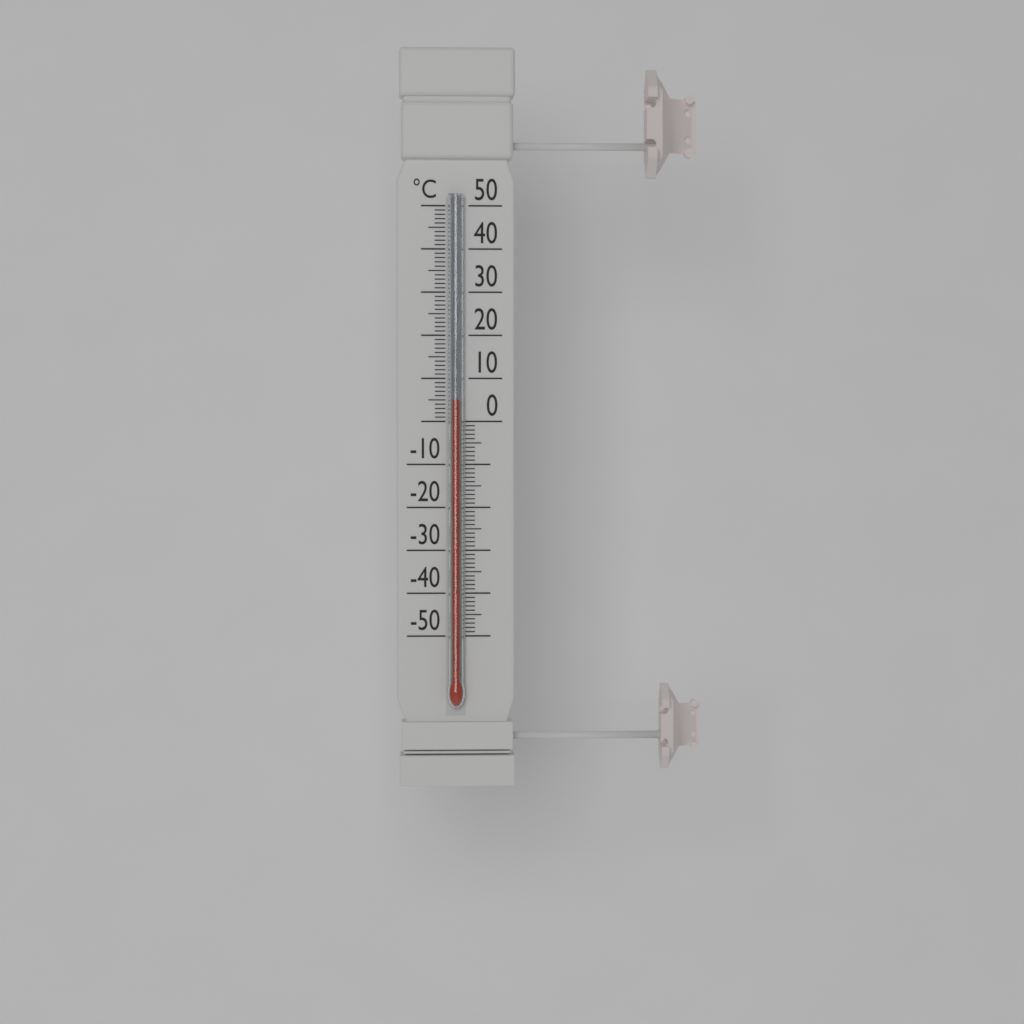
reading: 5 °C
